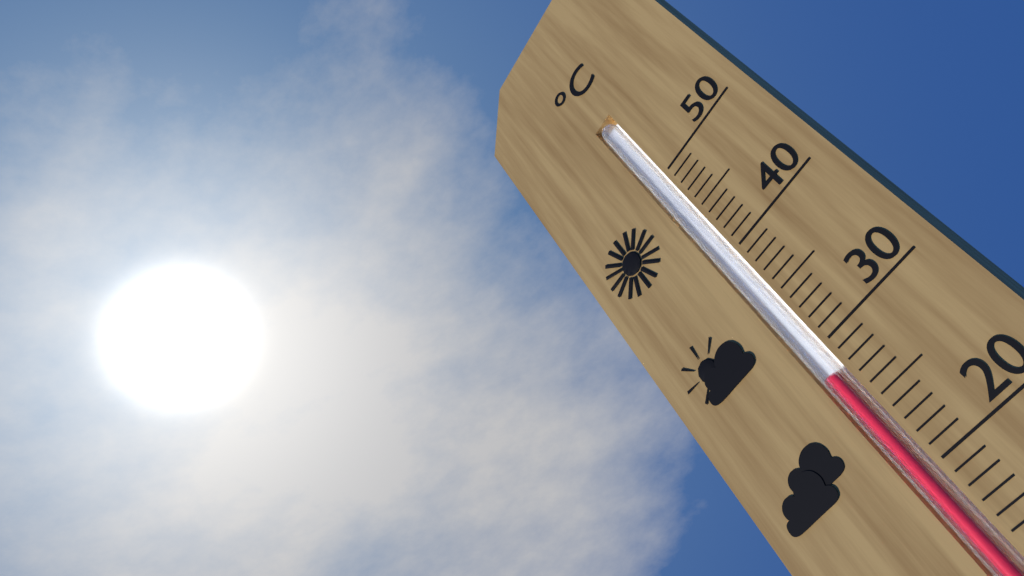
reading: 28 °C
